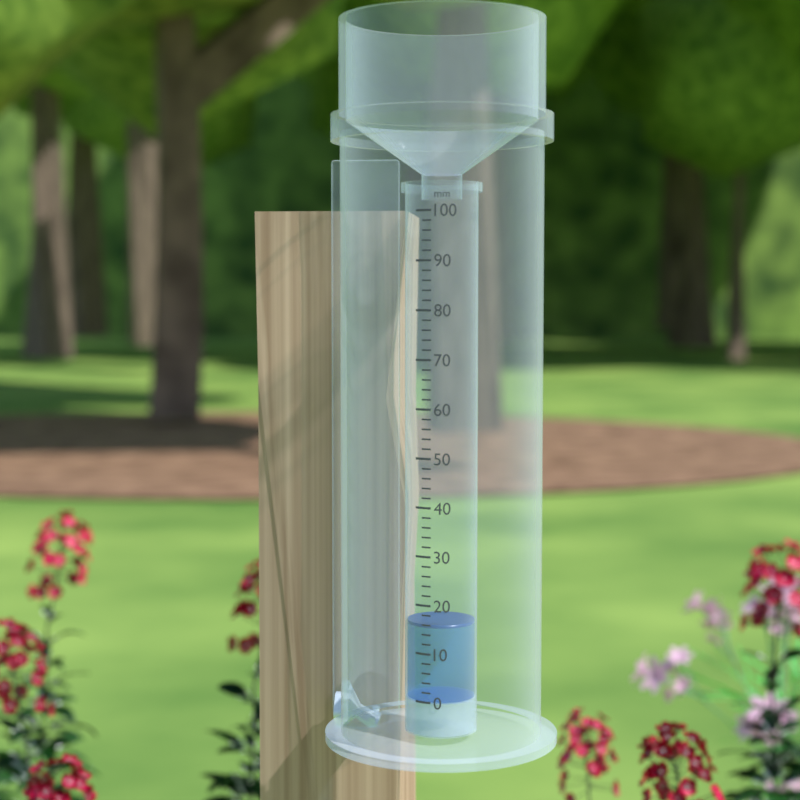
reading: 16 mm
